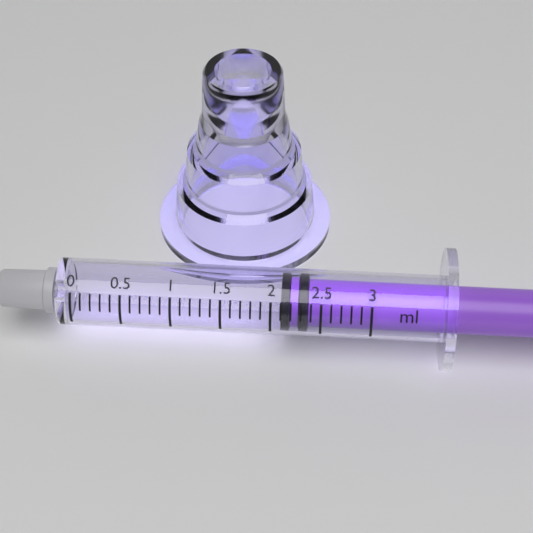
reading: 2.1 ml
